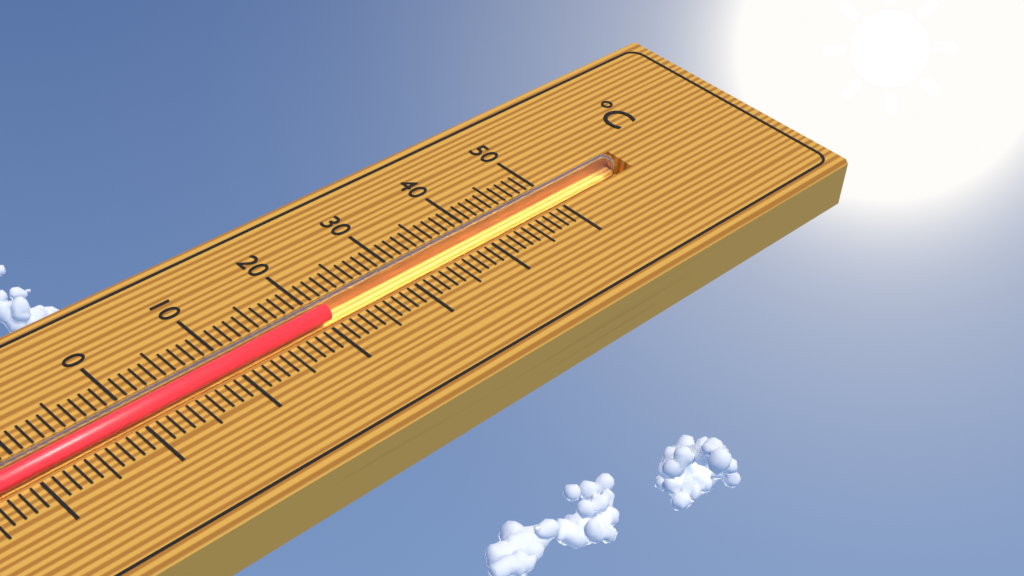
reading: 21 °C
